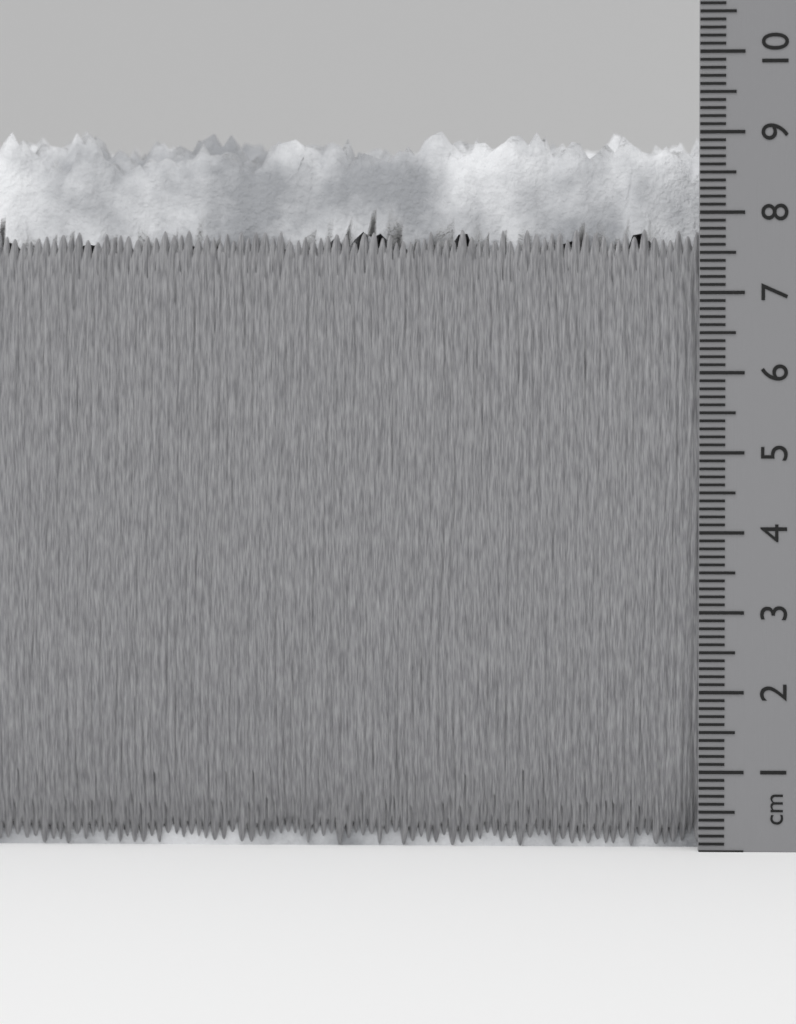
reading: 9.2 cm
